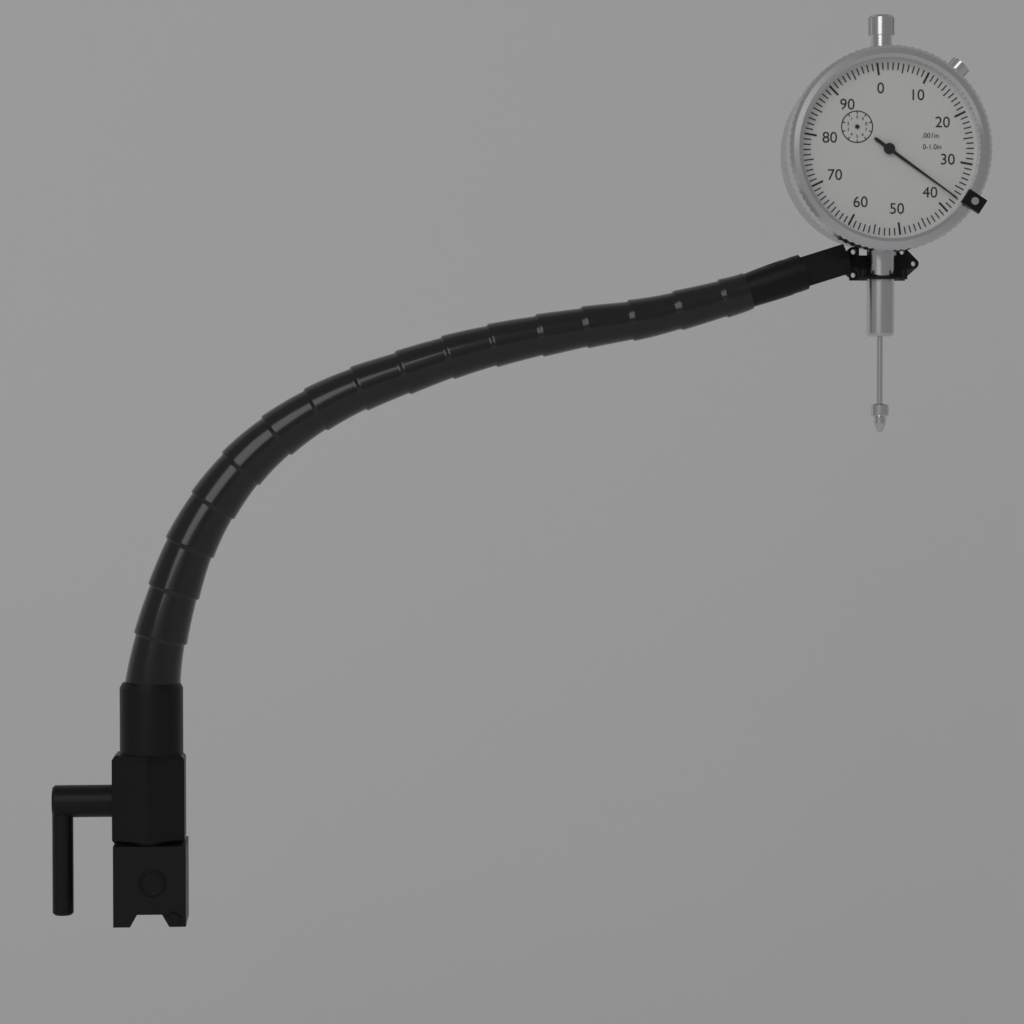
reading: 0.037 in
